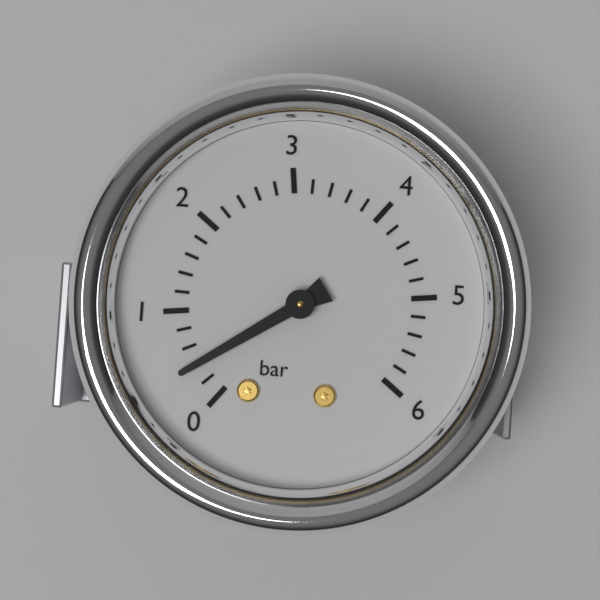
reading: 0.4 bar
